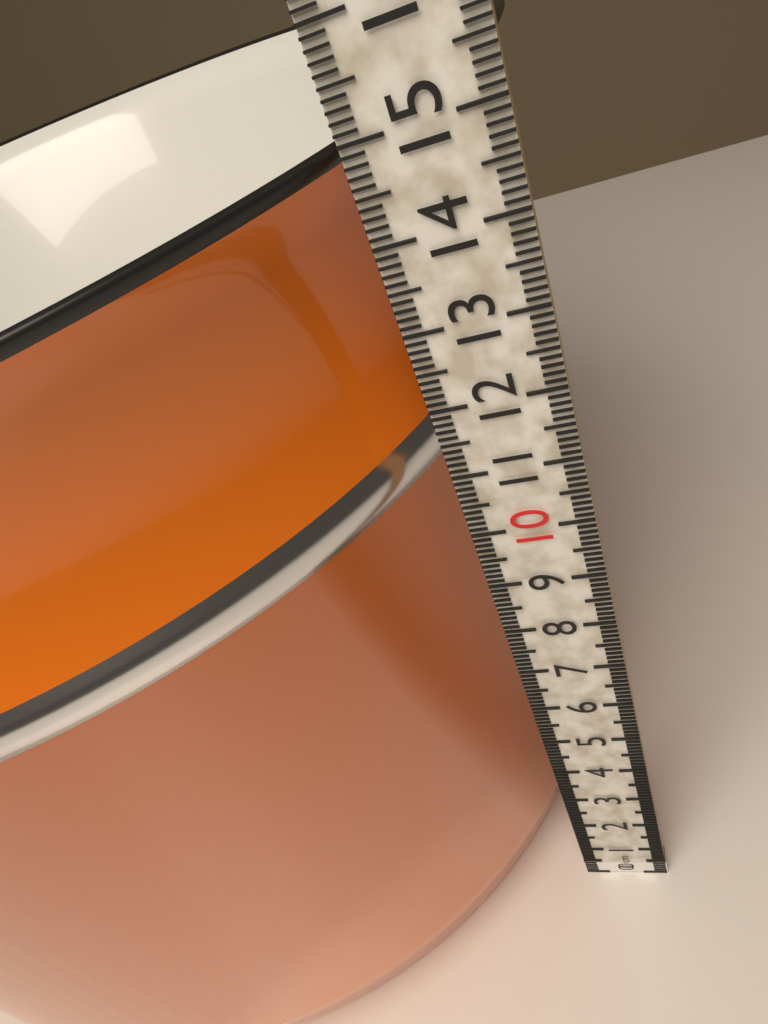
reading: 15.0 cm
